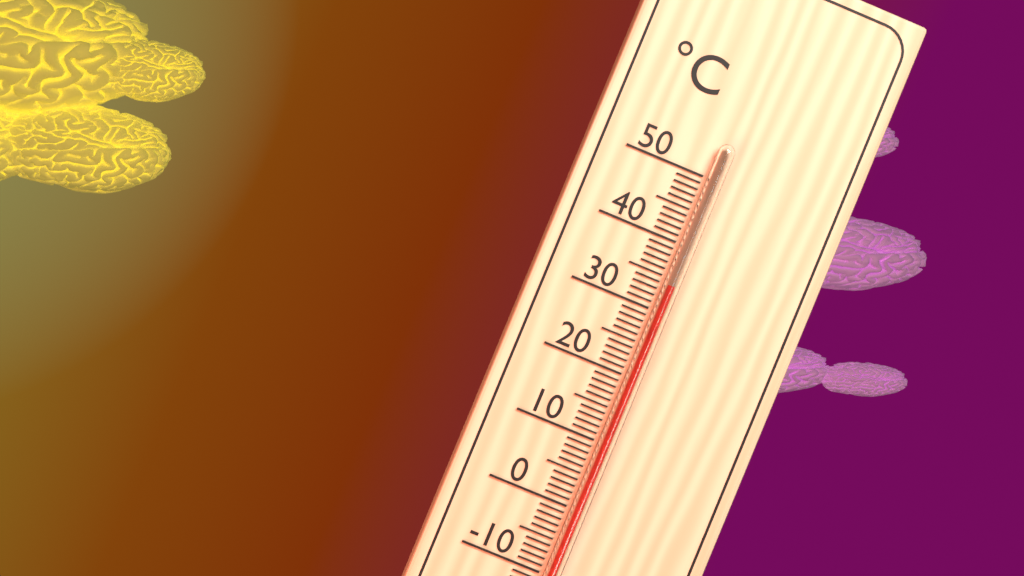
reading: 34 °C
